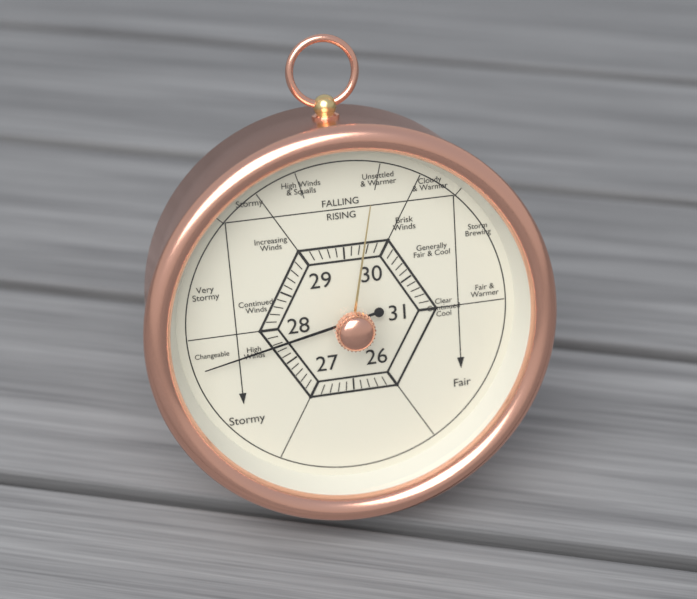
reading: 27.8 (no unit)
